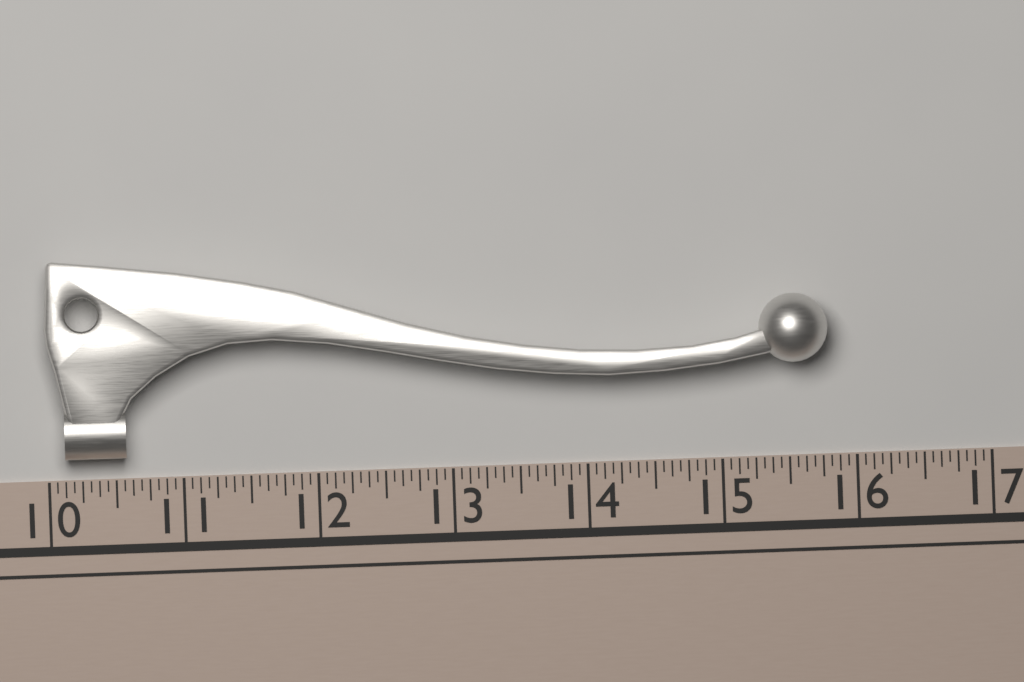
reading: 15.8125 (no unit)
